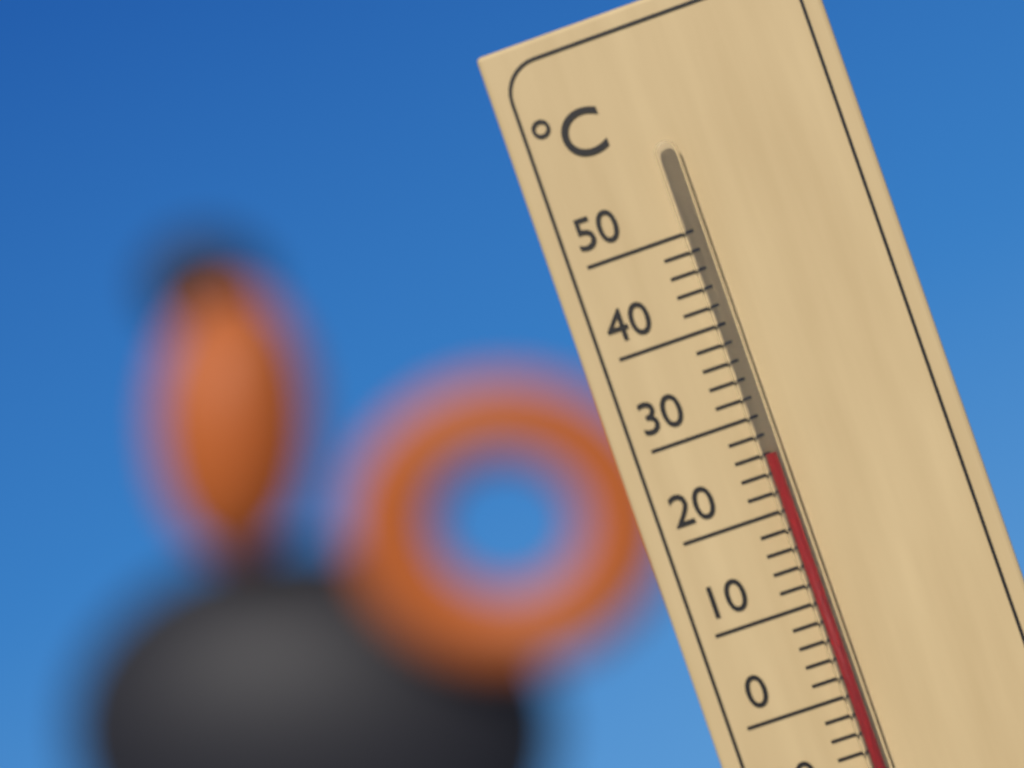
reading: 26 °C
